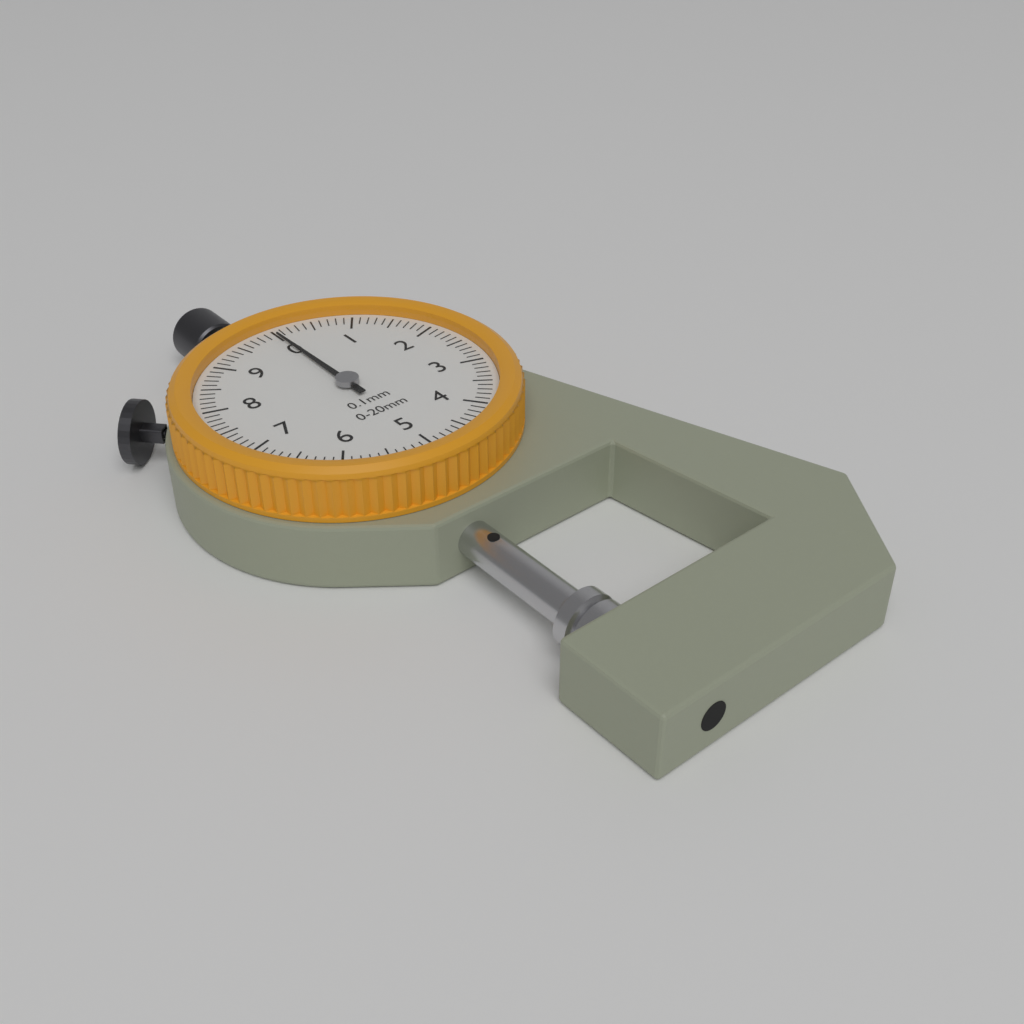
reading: 0.0 mm
